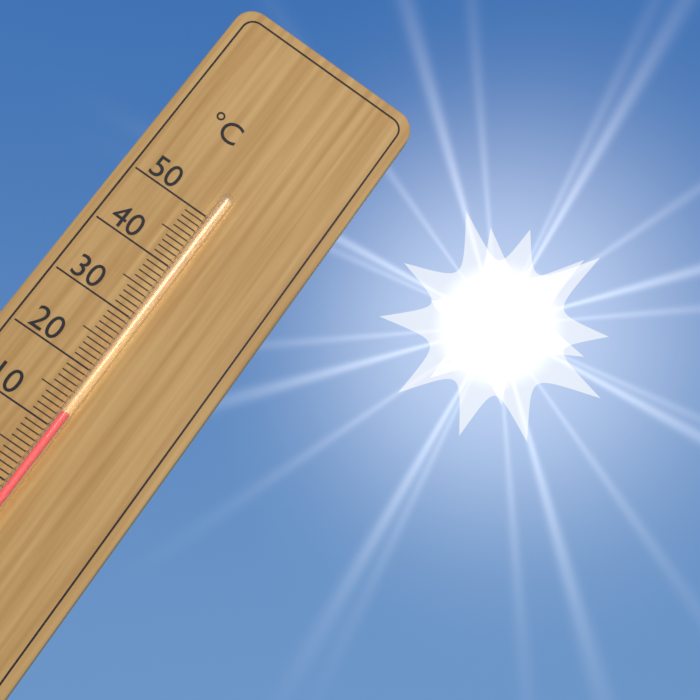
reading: 13 °C
